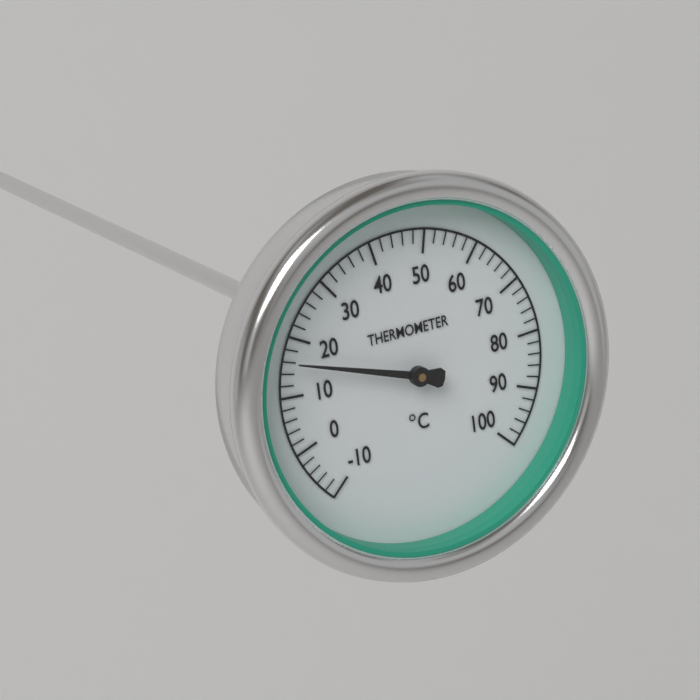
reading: 16 °C
